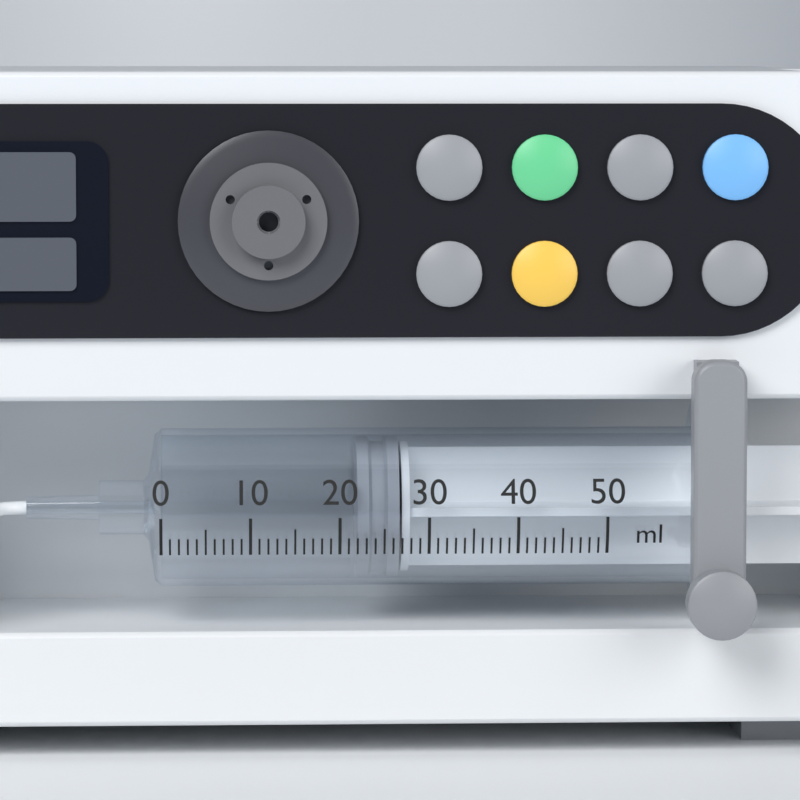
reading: 22 ml
